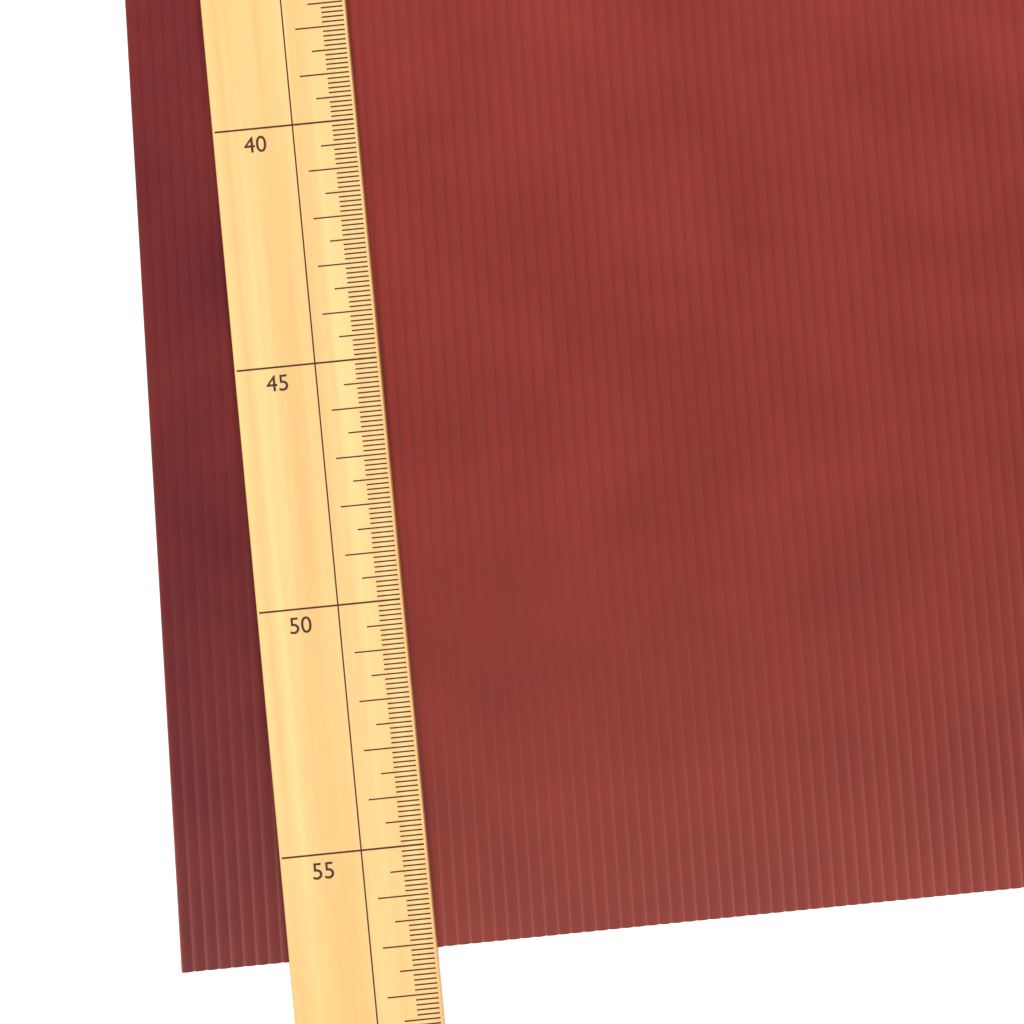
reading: 57.2 (no unit)
